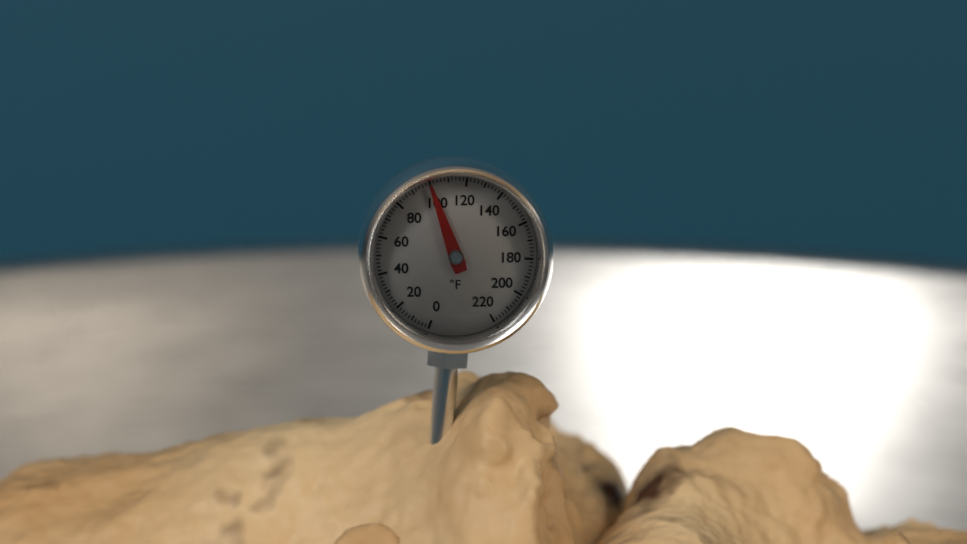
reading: 100 °F
